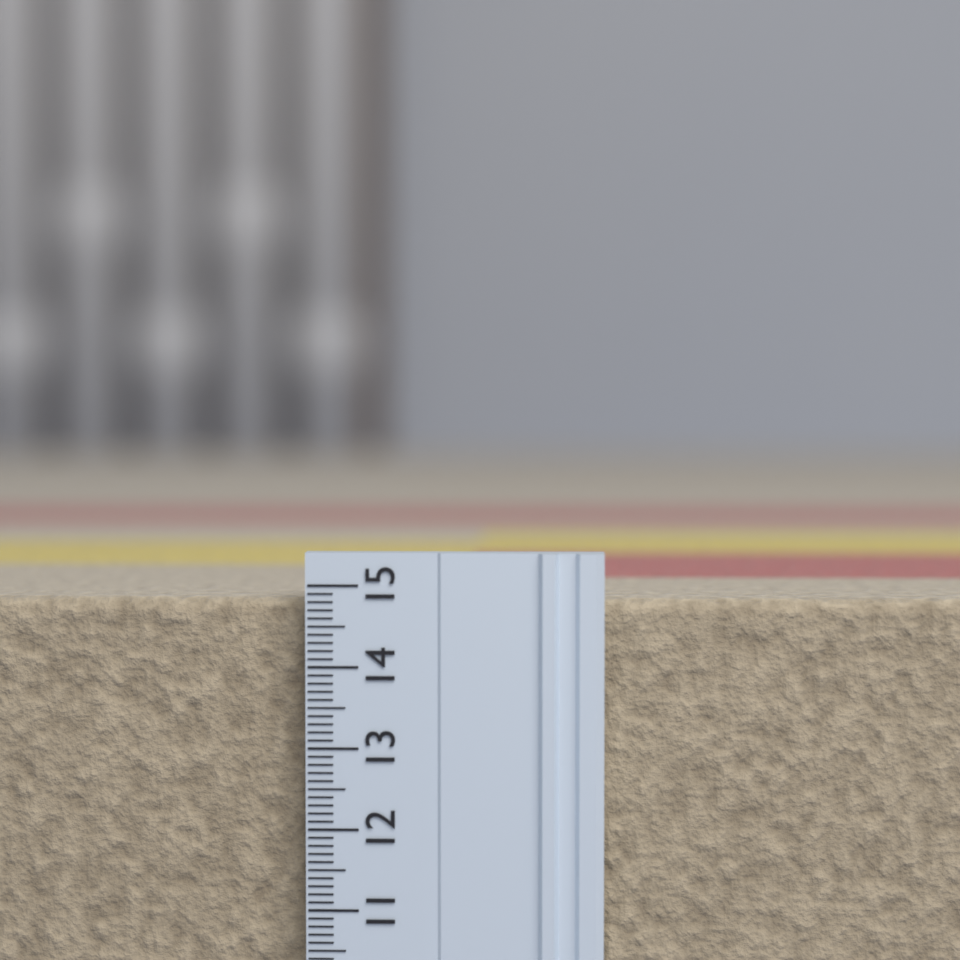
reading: 14.8 (no unit)
